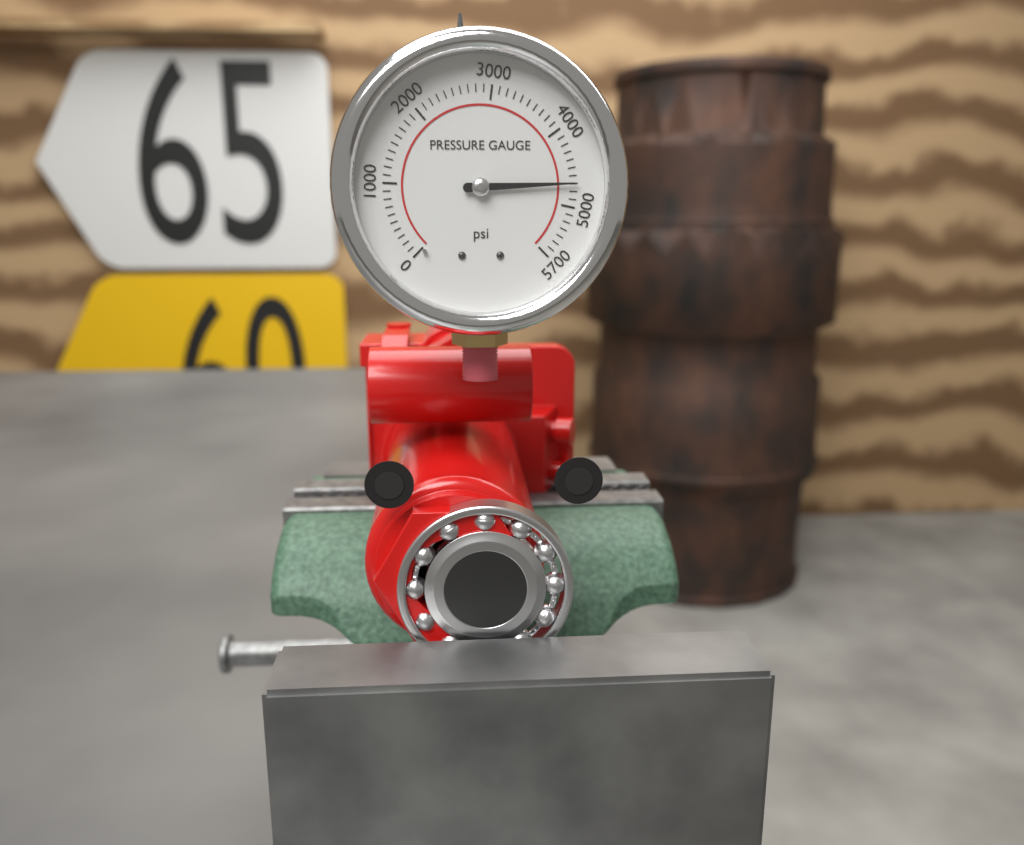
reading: 4700 psi
